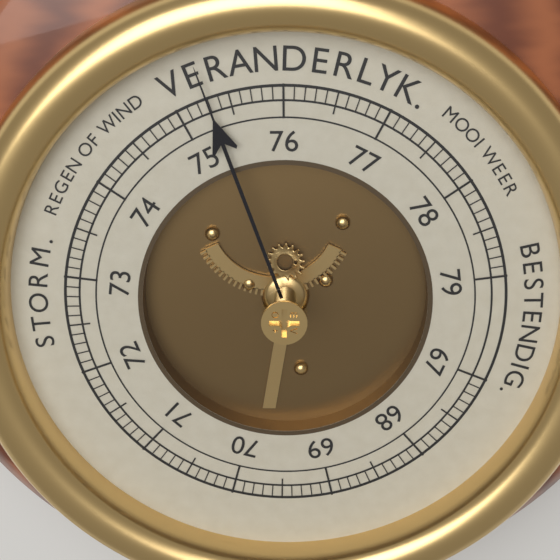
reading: 75.3 (no unit)
